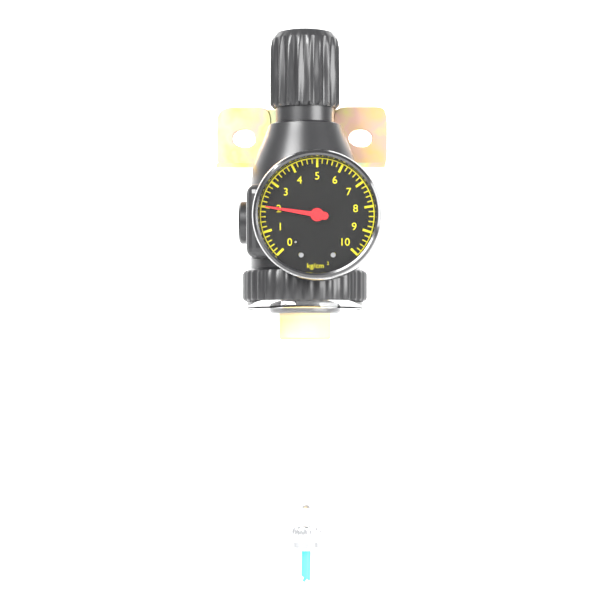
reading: 2.0 kg/cm²
